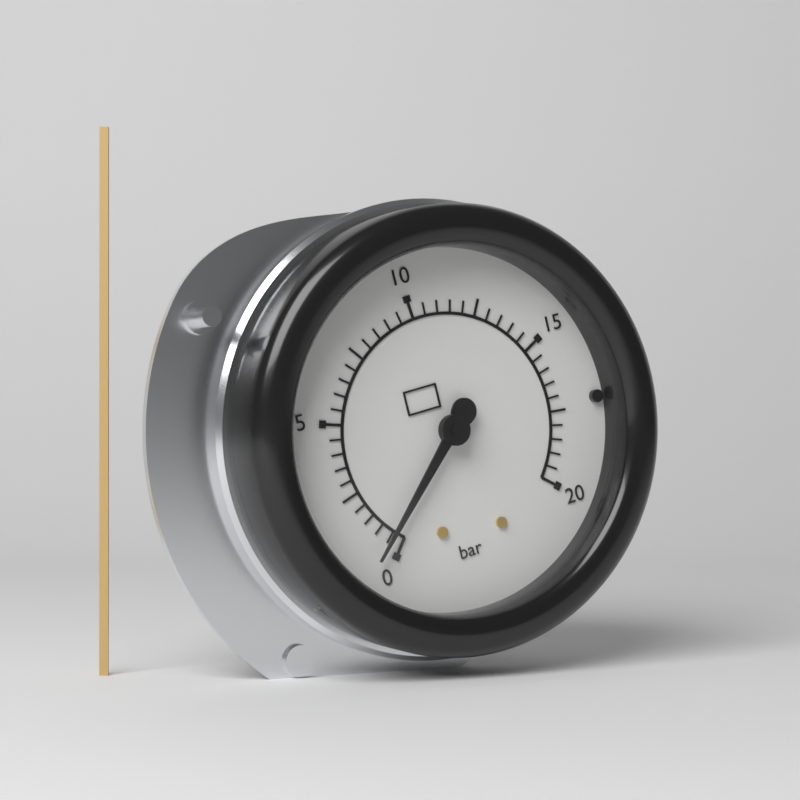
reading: 0.5 bar
